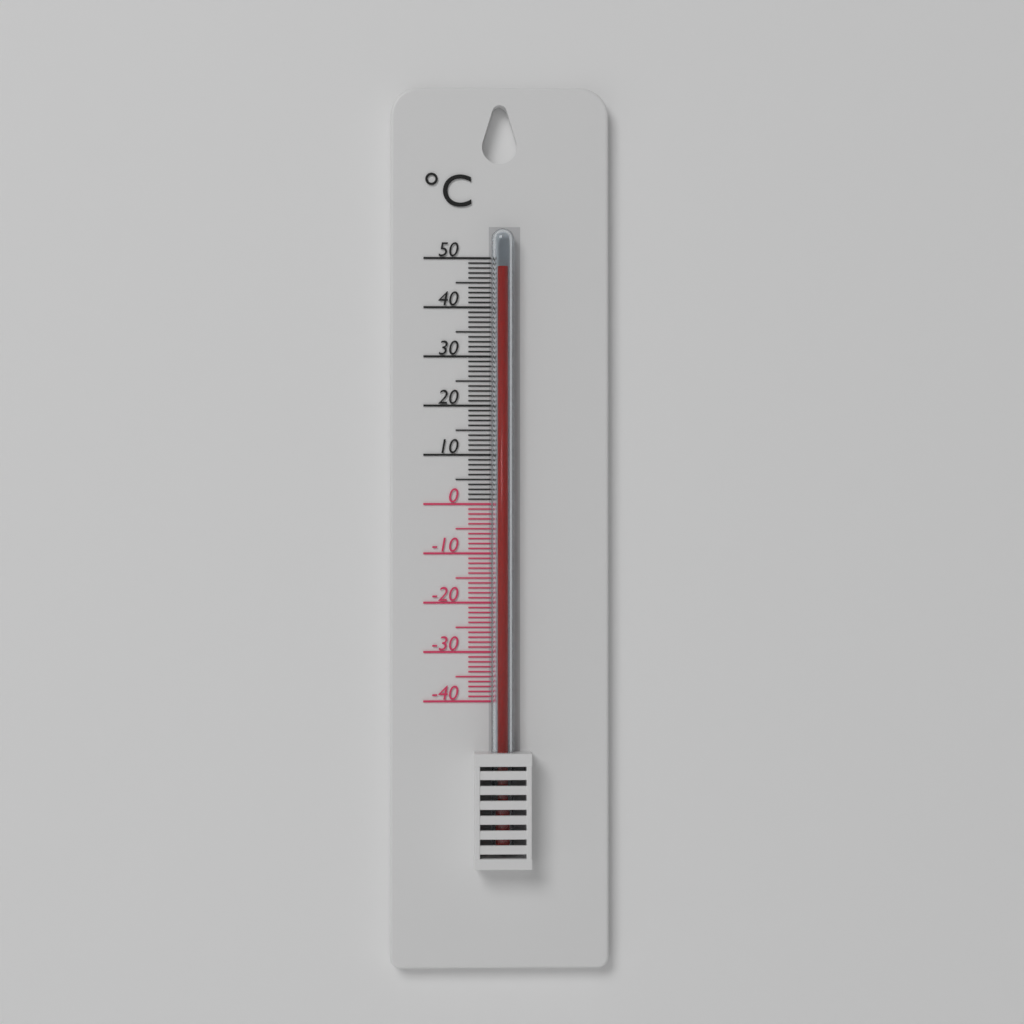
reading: 48 °C
